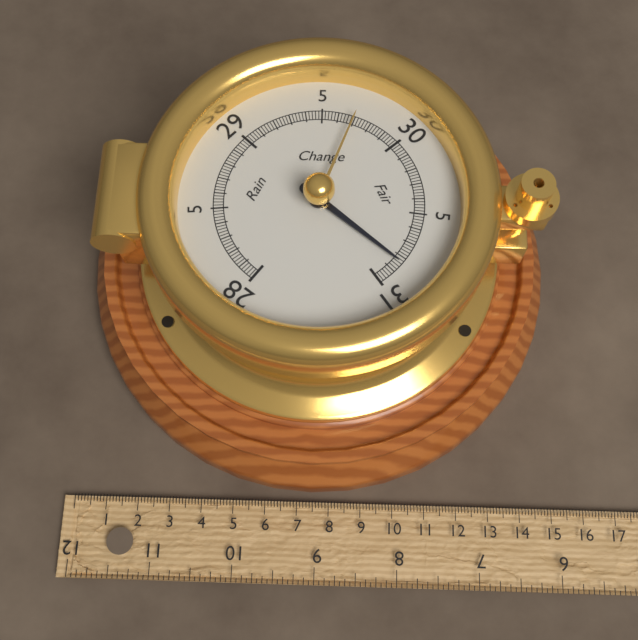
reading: 30.84 inHg
